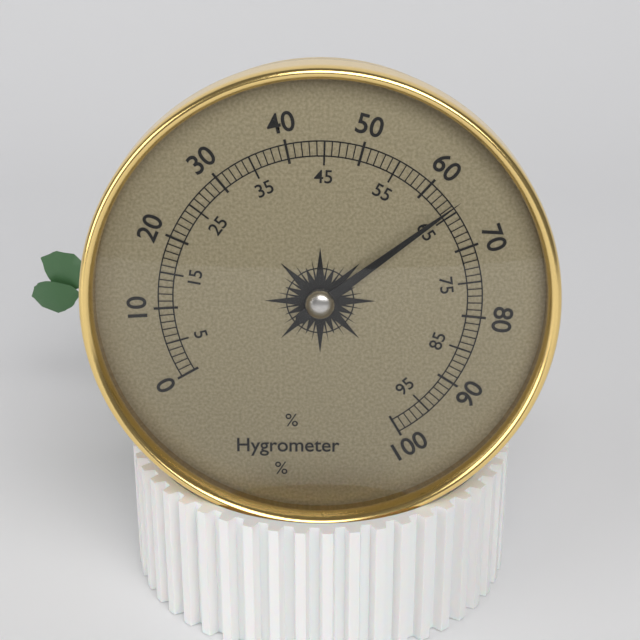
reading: 64 %
